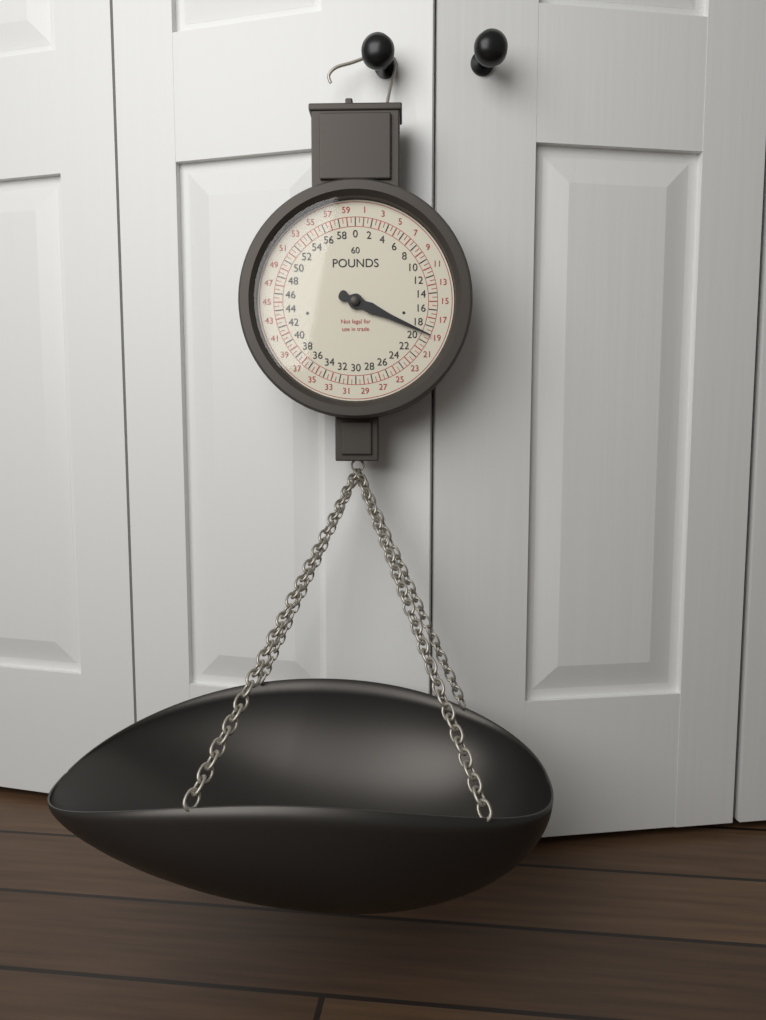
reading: 19.0 lb
